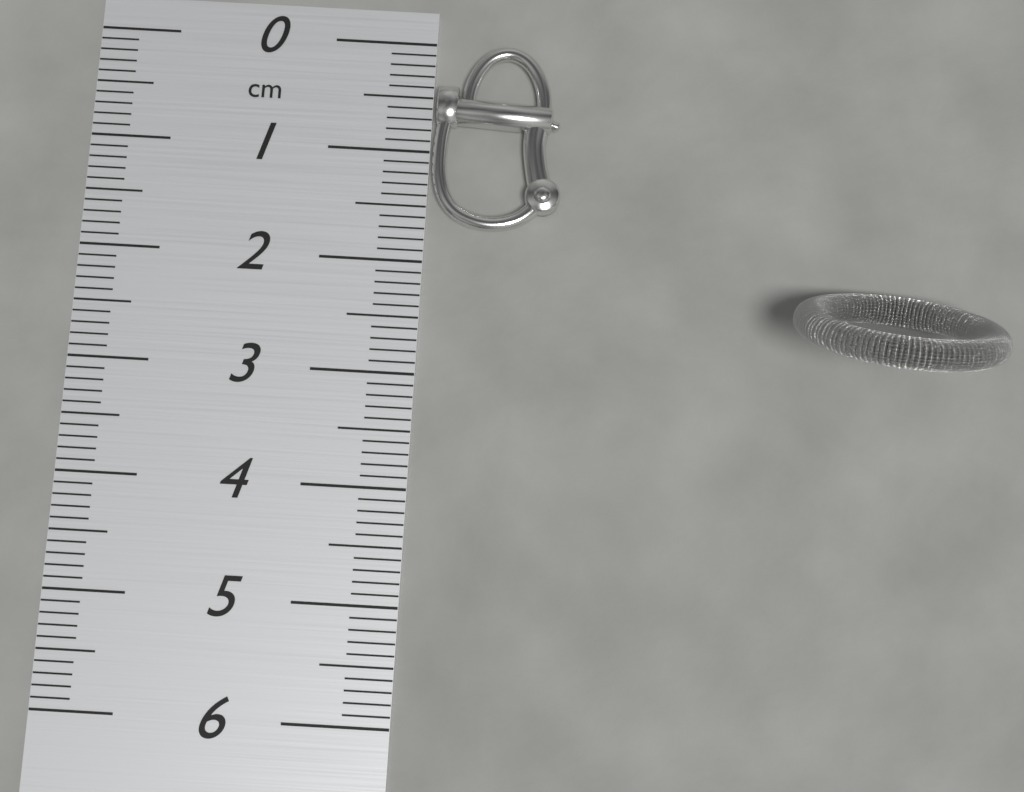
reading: 1.7 cm
